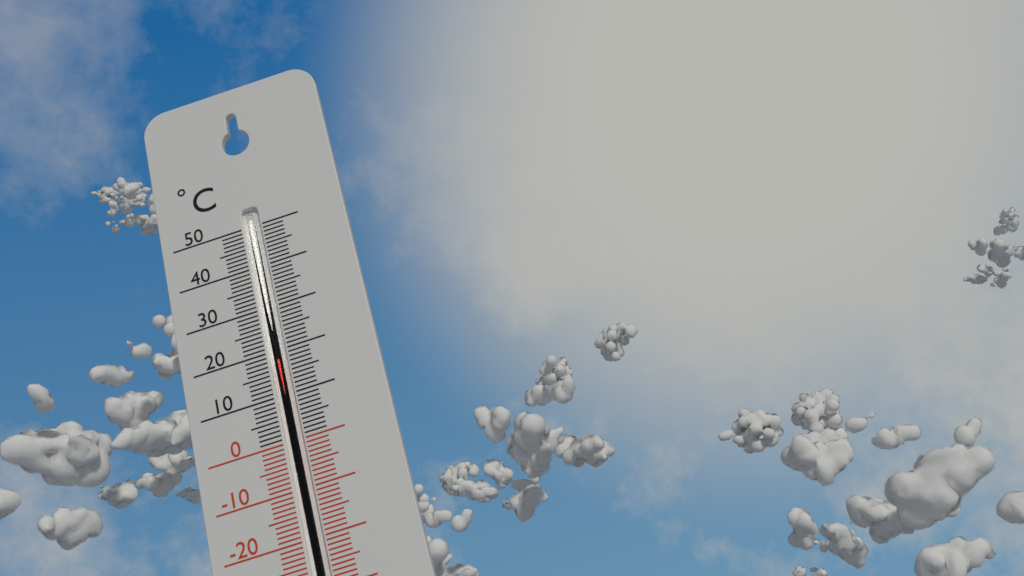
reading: 18 °C
